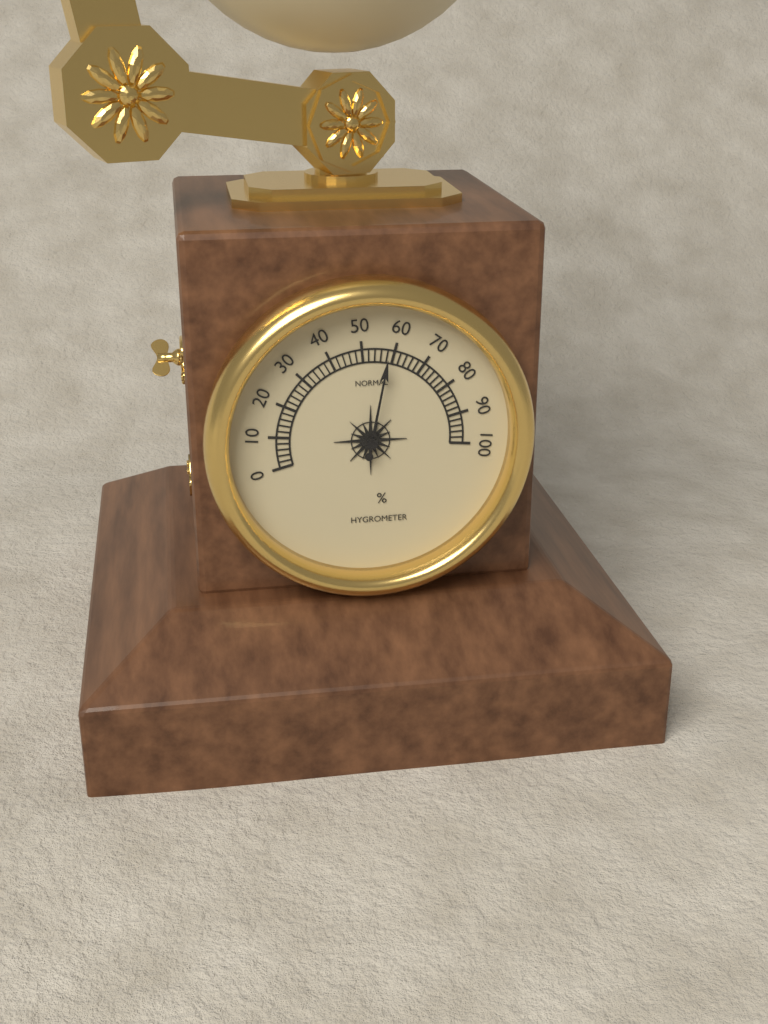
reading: 58 %
